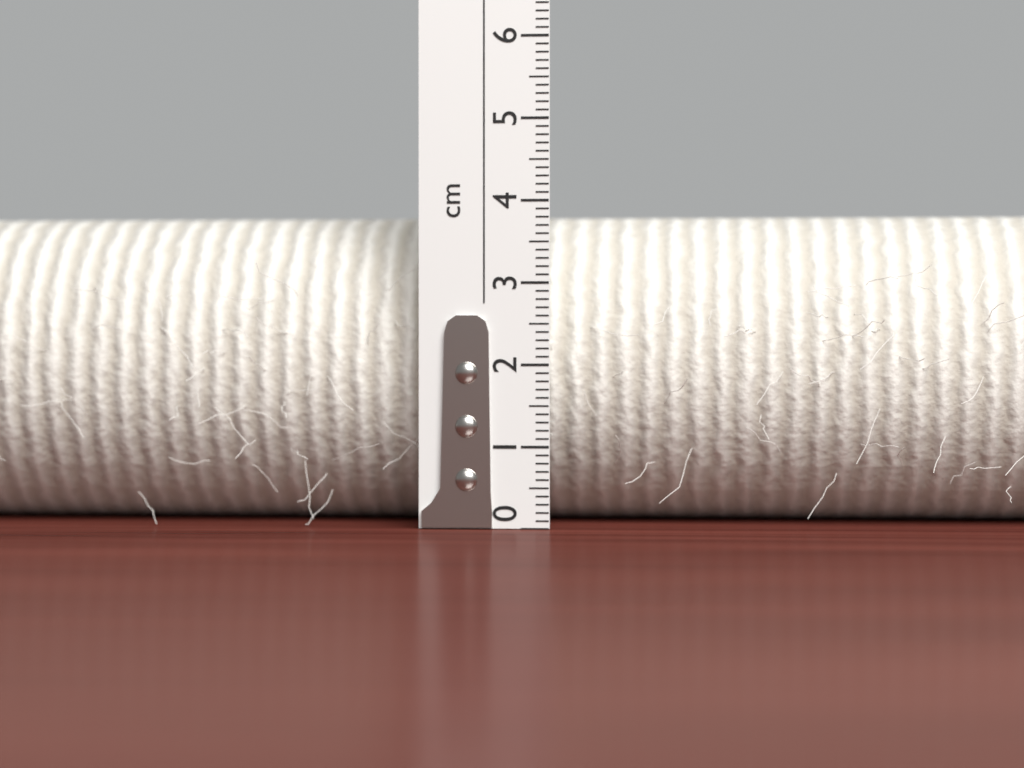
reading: 3.9 cm
